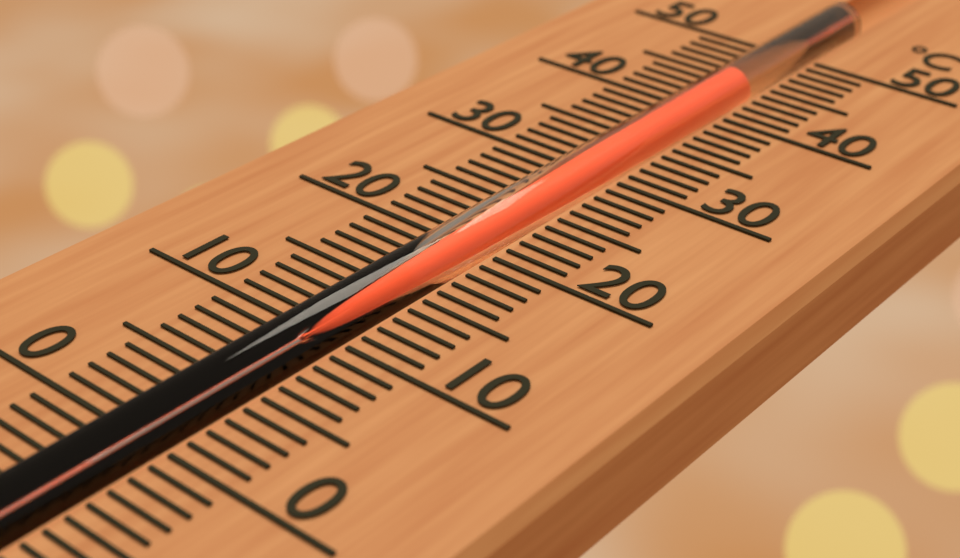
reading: 44 °C
